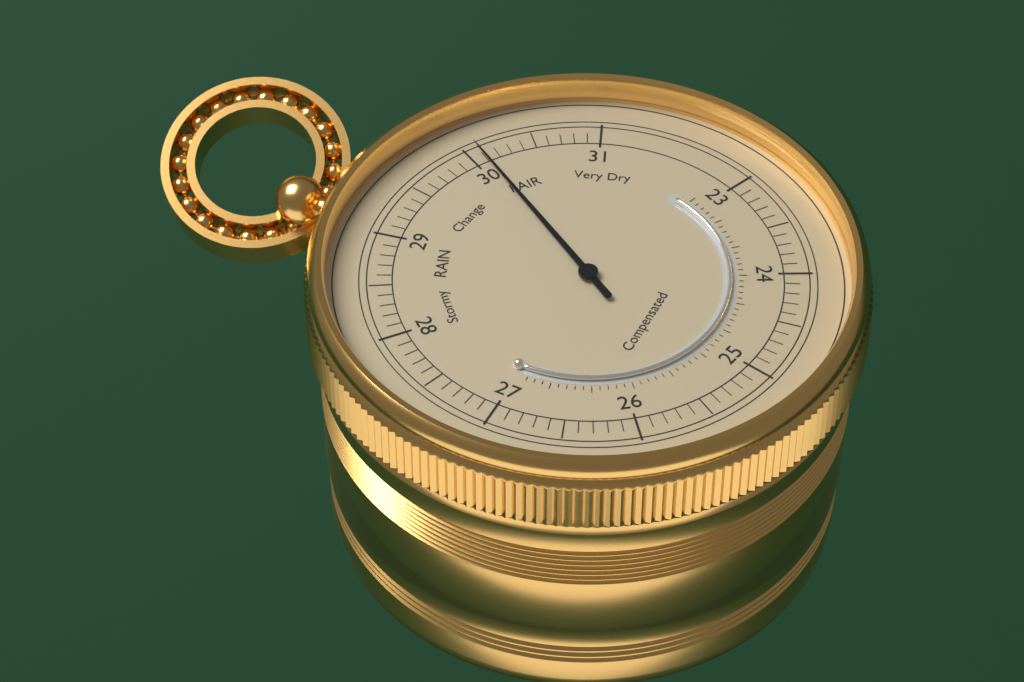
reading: 30.1 (no unit)
